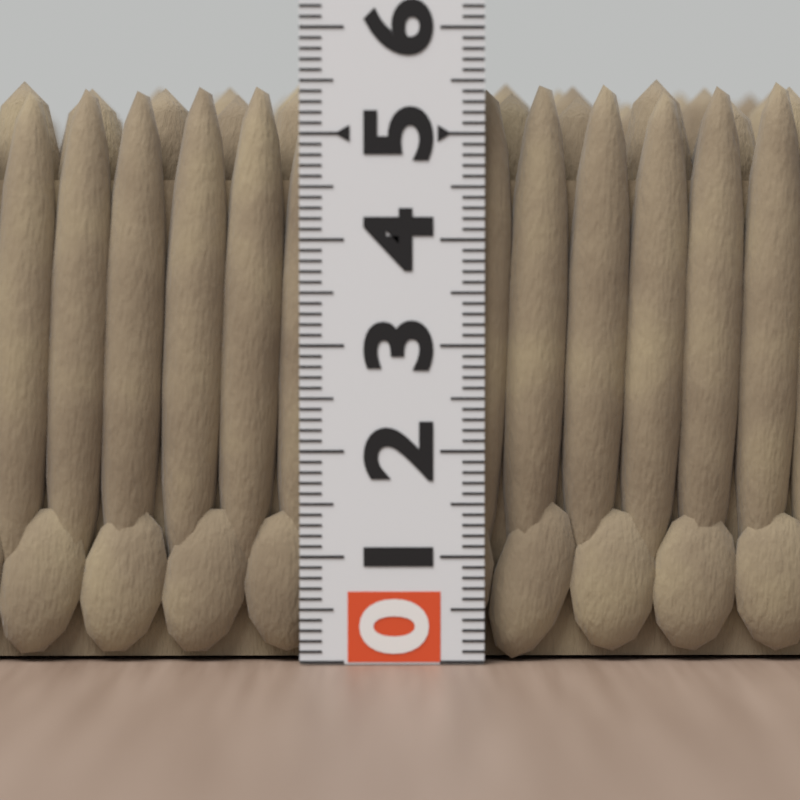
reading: 5.6 (no unit)
